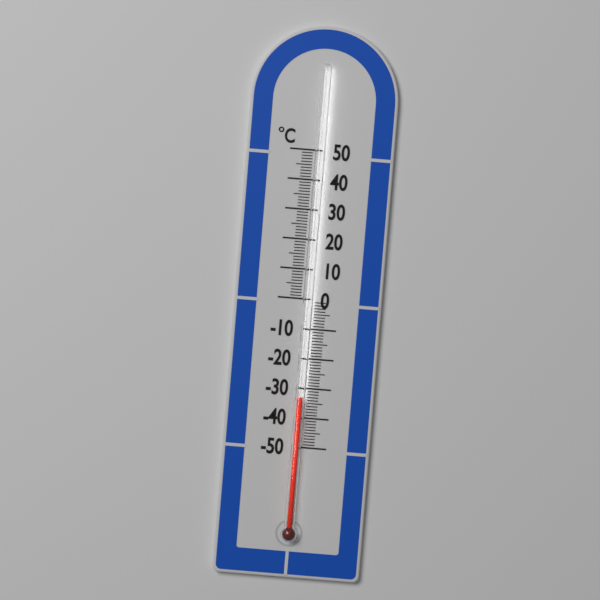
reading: -33 °C
